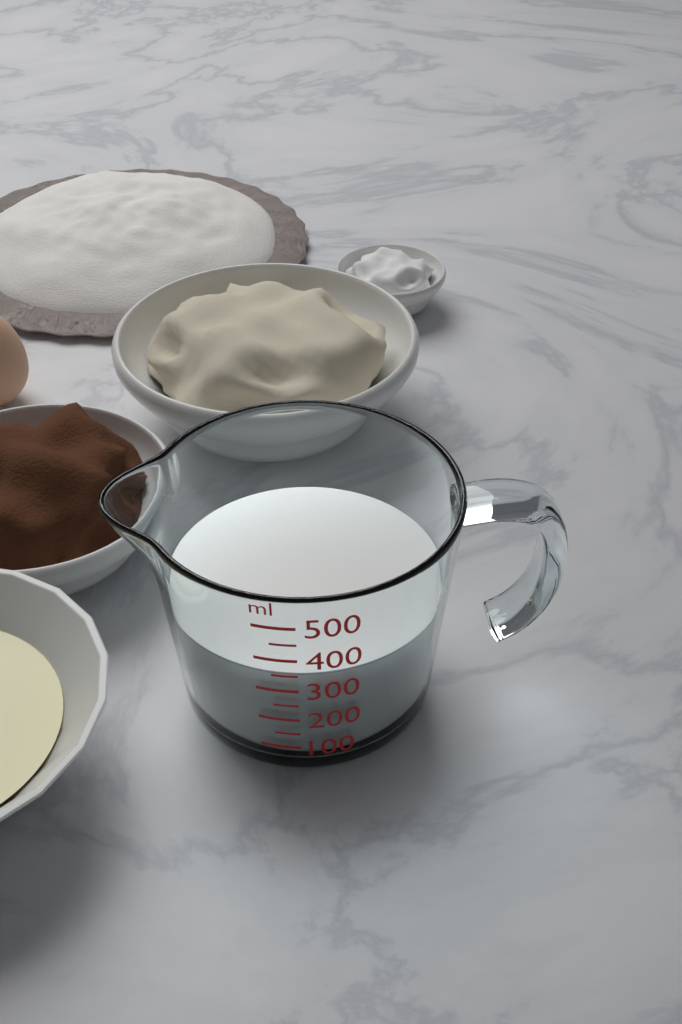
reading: 350 ml
